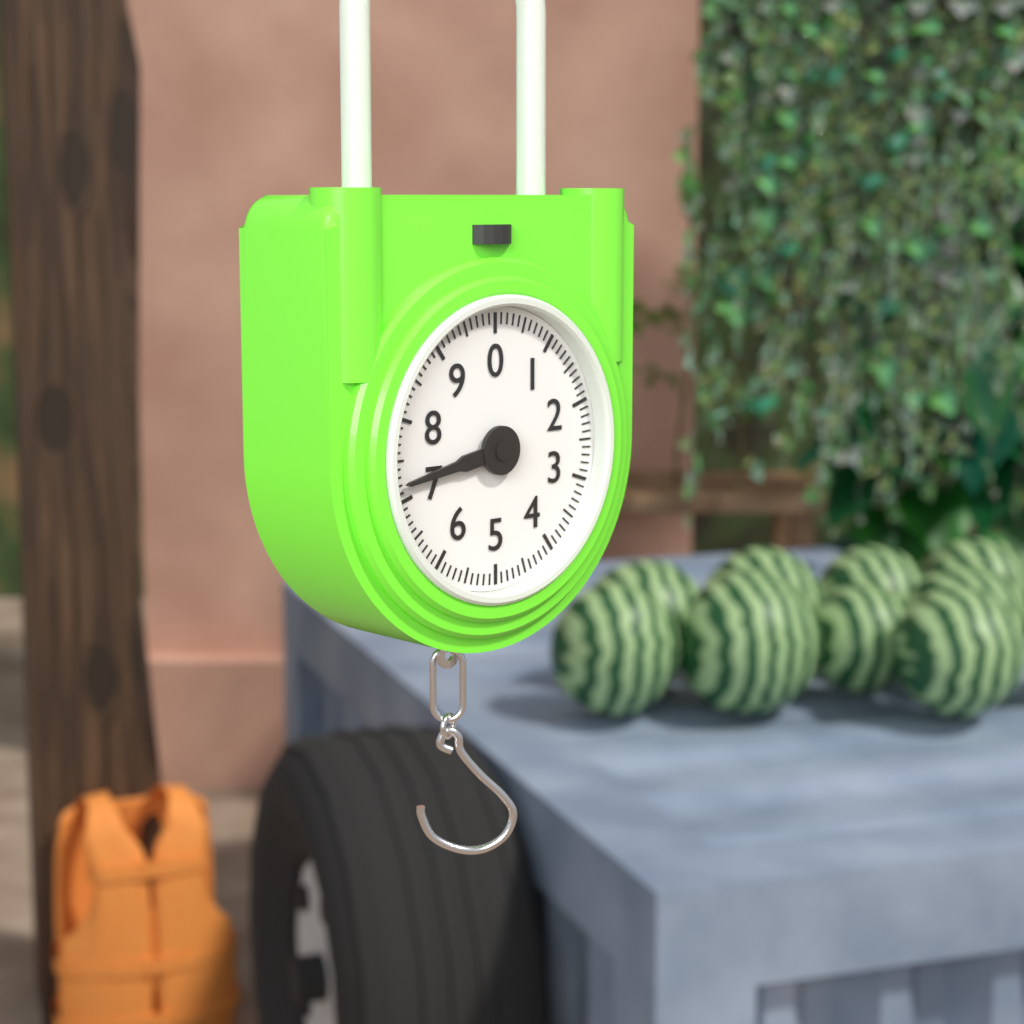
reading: 7.2 (no unit)
